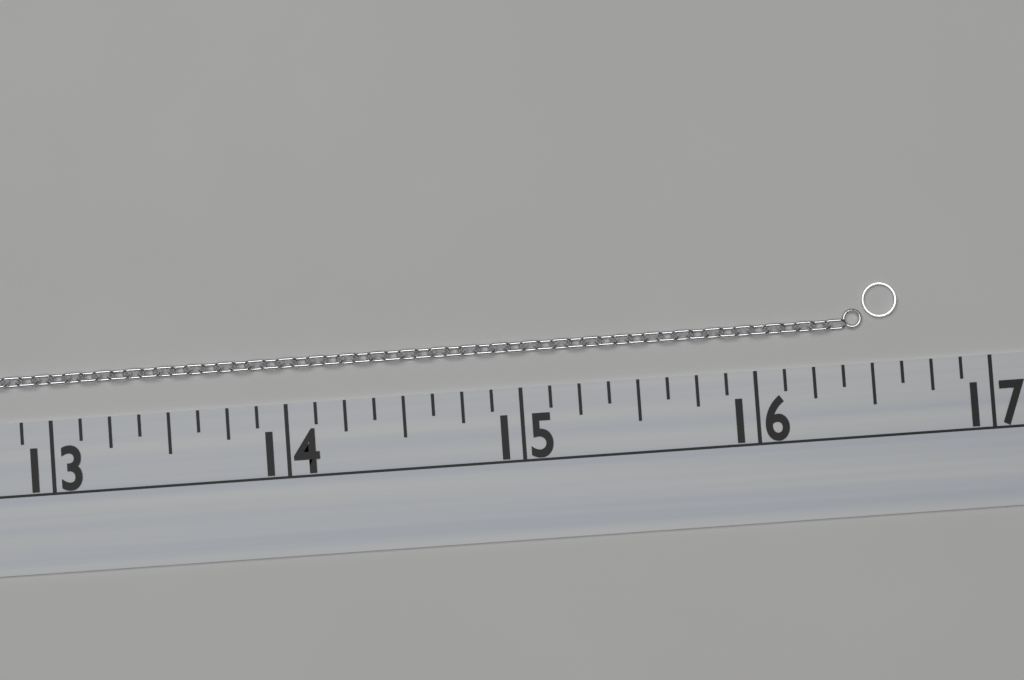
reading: 16.625 (no unit)
